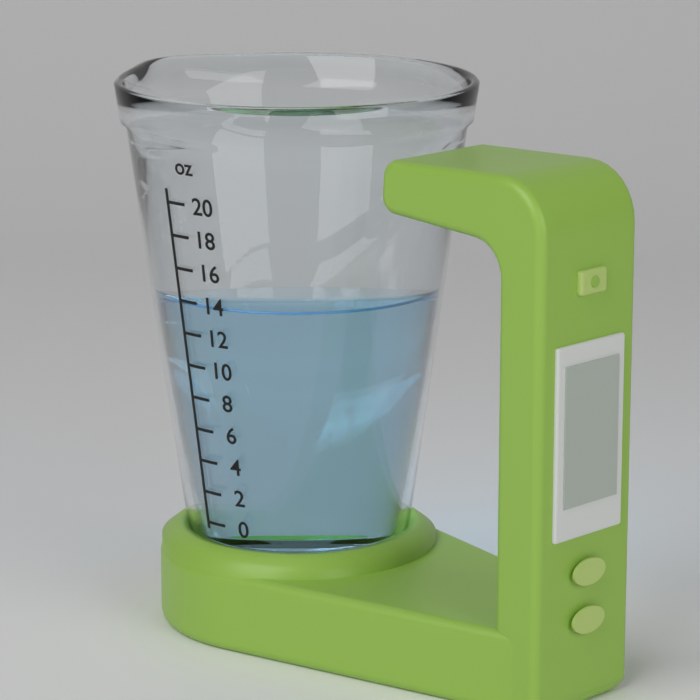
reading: 14 oz
